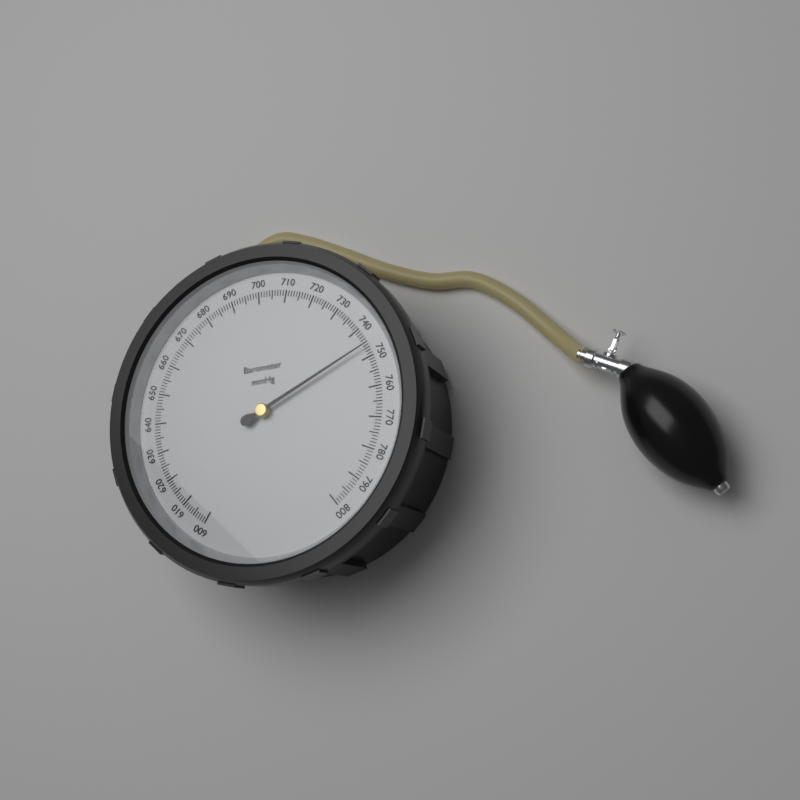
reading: 746 mmHg
